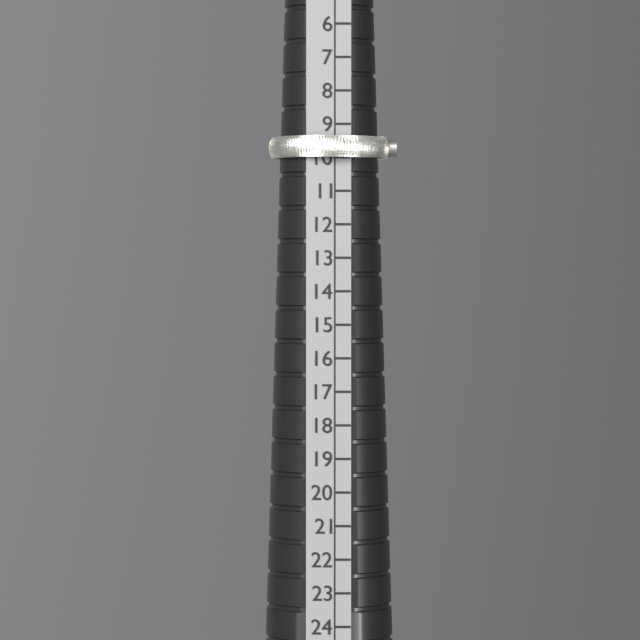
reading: 10 (no unit)
